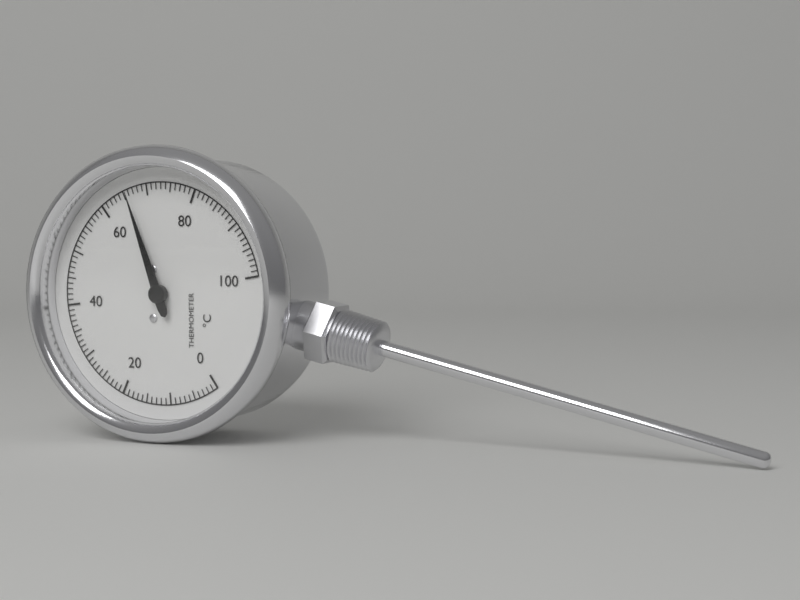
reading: 66 °C
